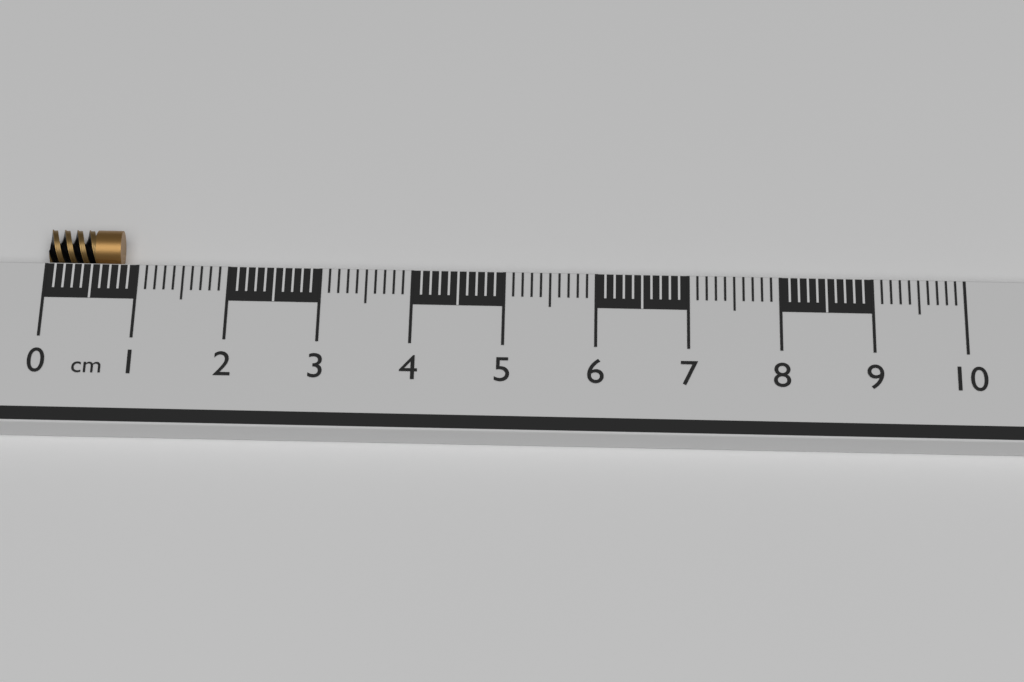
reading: 0.8 cm
